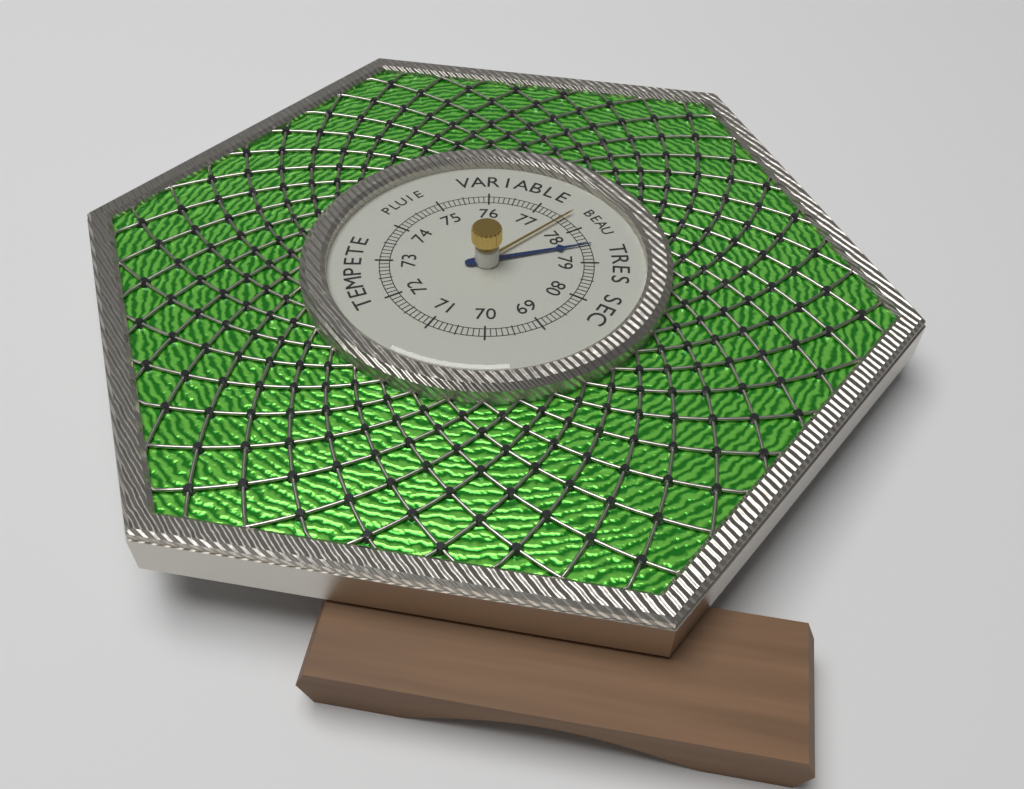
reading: 78.5 (no unit)
